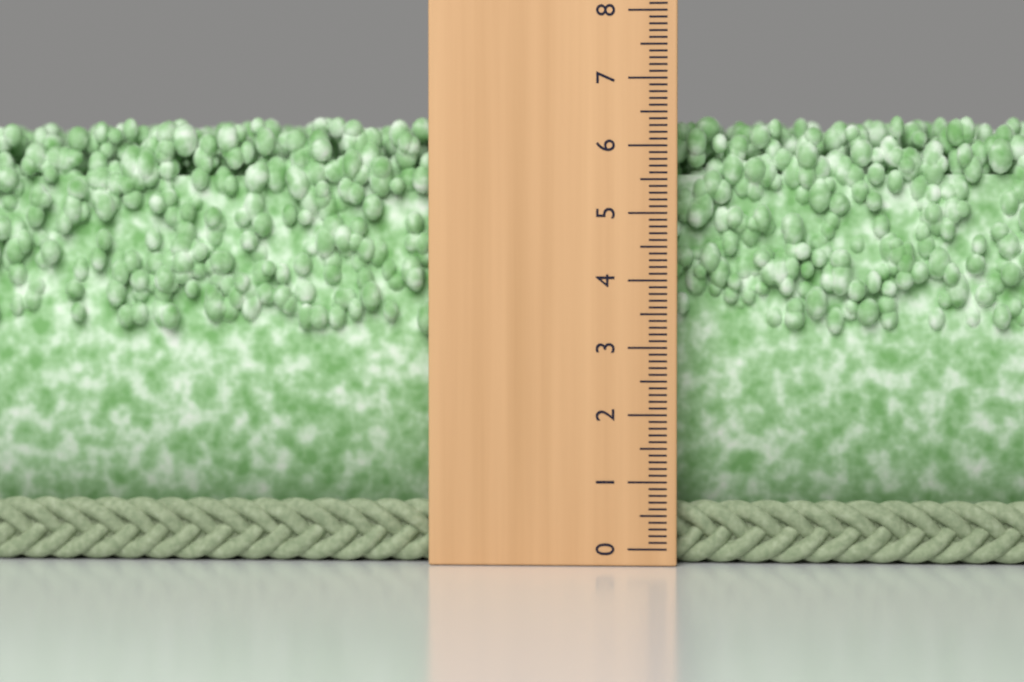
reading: 6.5 (no unit)
